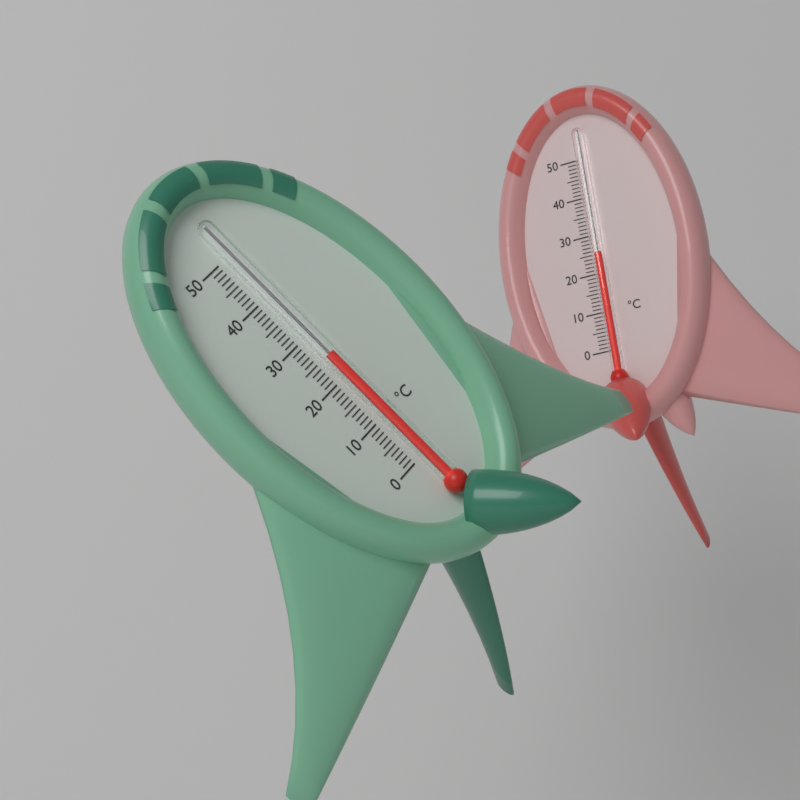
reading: 25 °C
